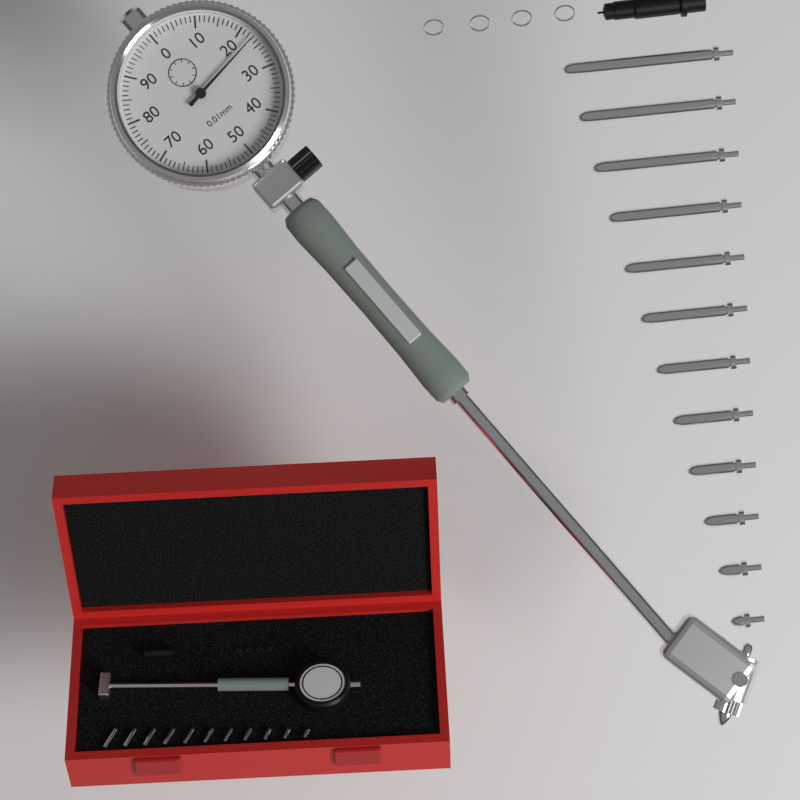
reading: 0.23 mm
